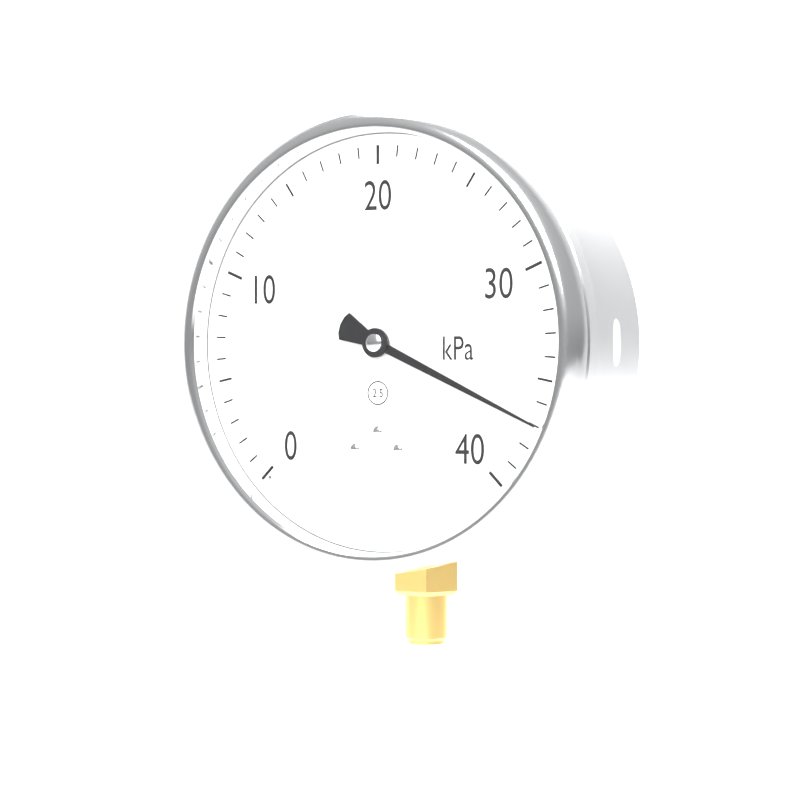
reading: 37 kPa
